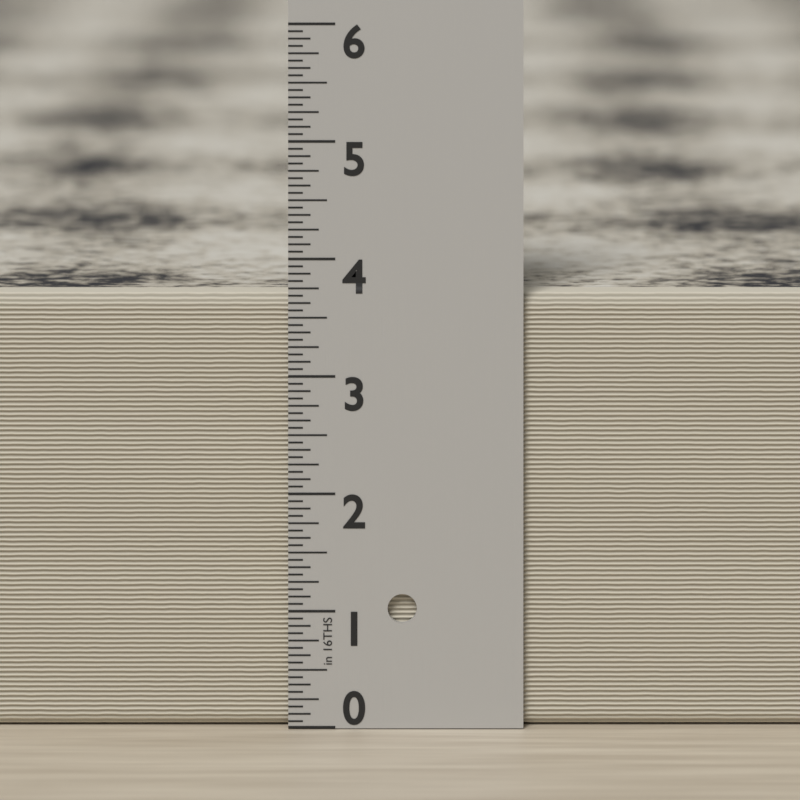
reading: 3.6875 in
